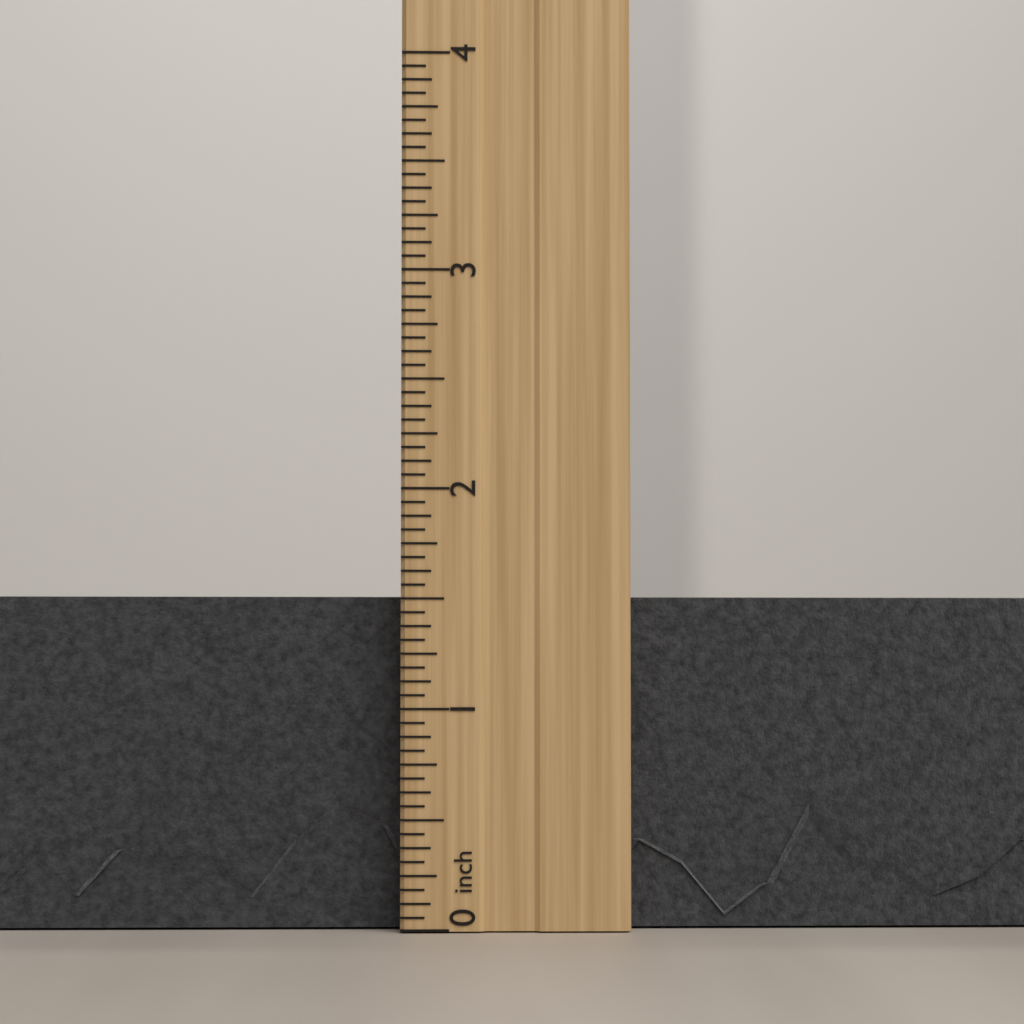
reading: 1.5625 inch
